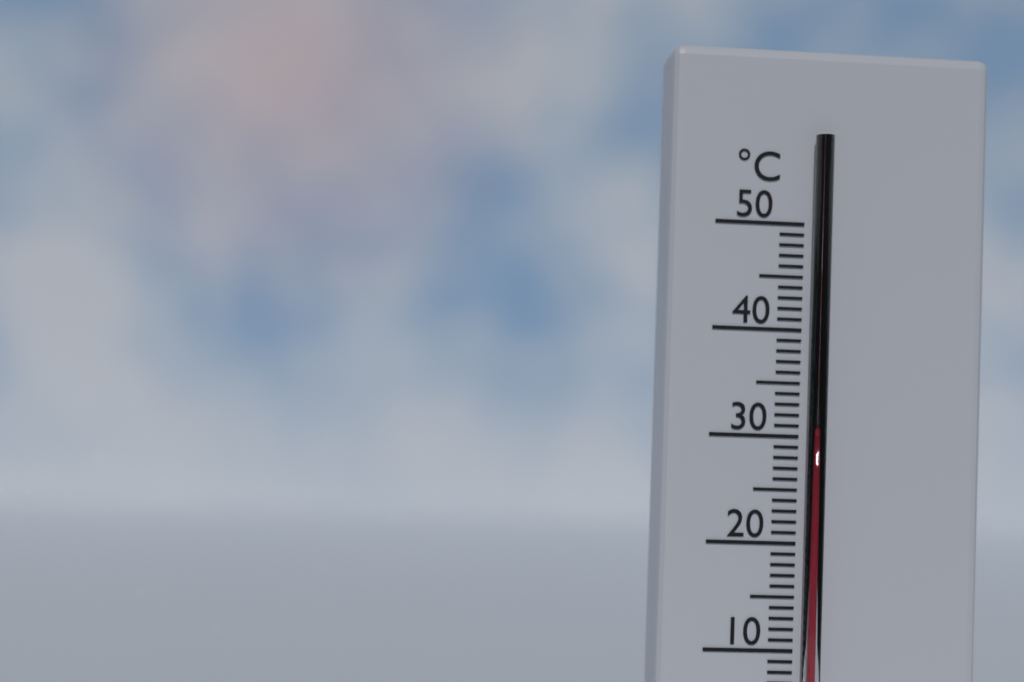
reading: 30 °C
